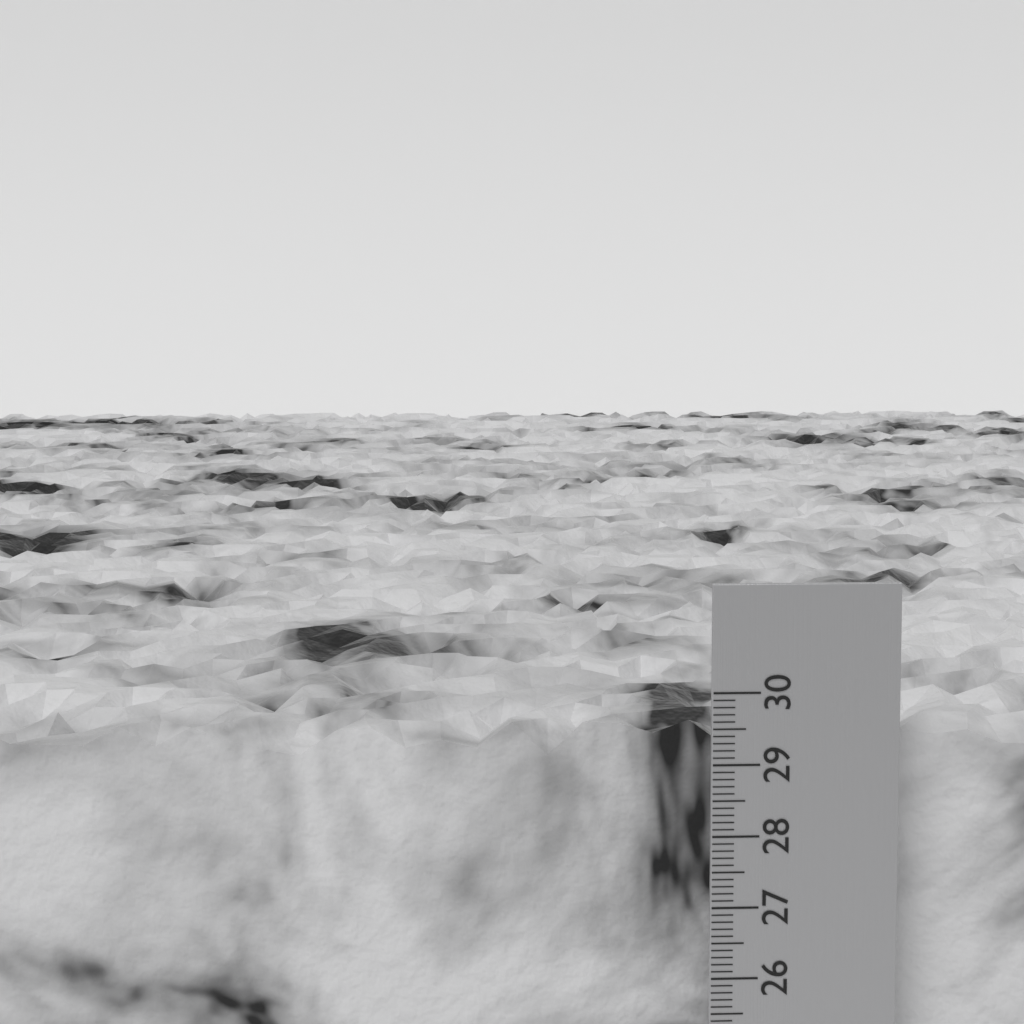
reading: 29.4 cm
